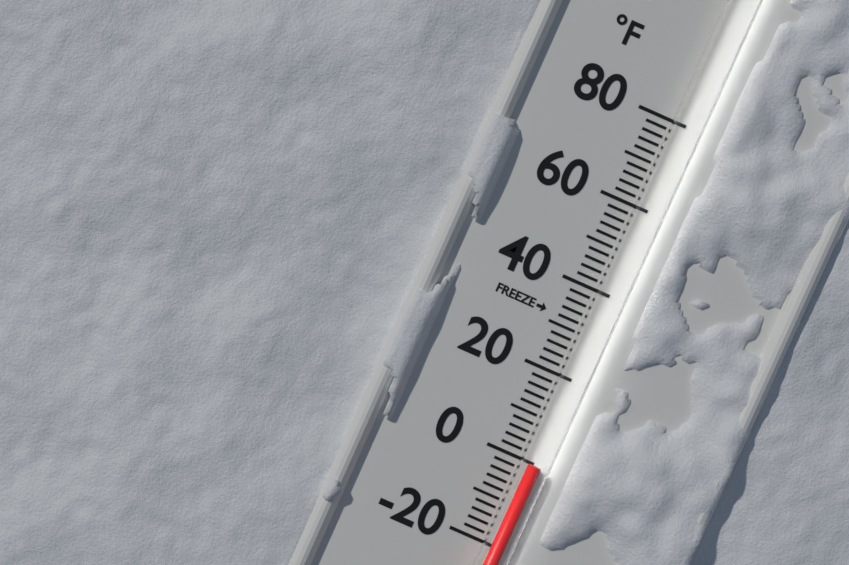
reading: 0 °F
